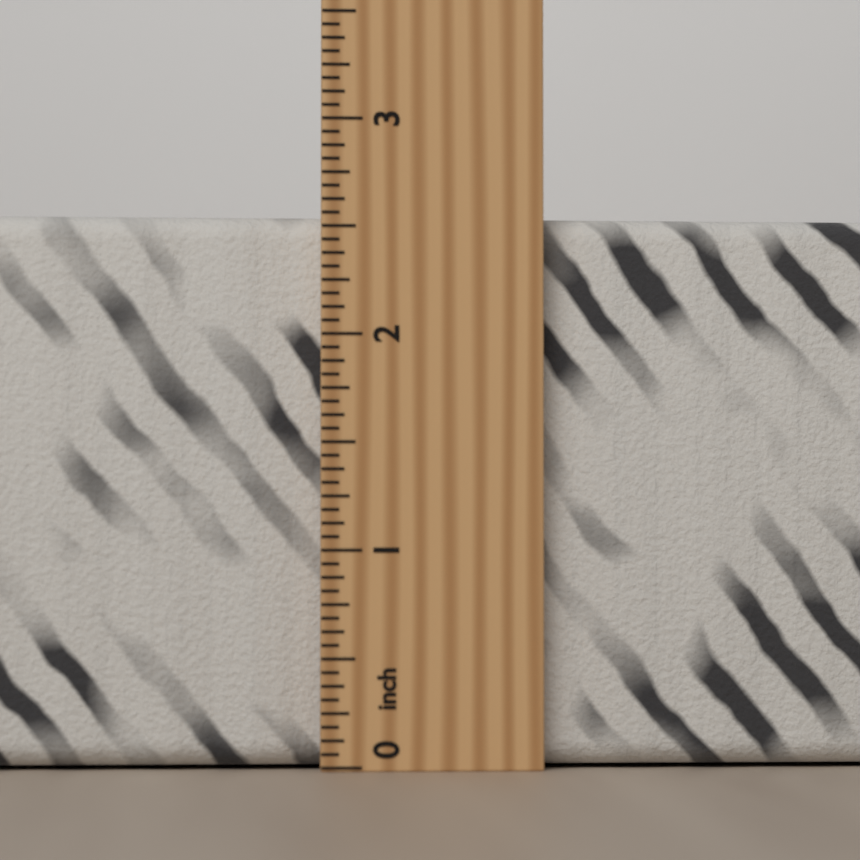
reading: 2.5625 inch
